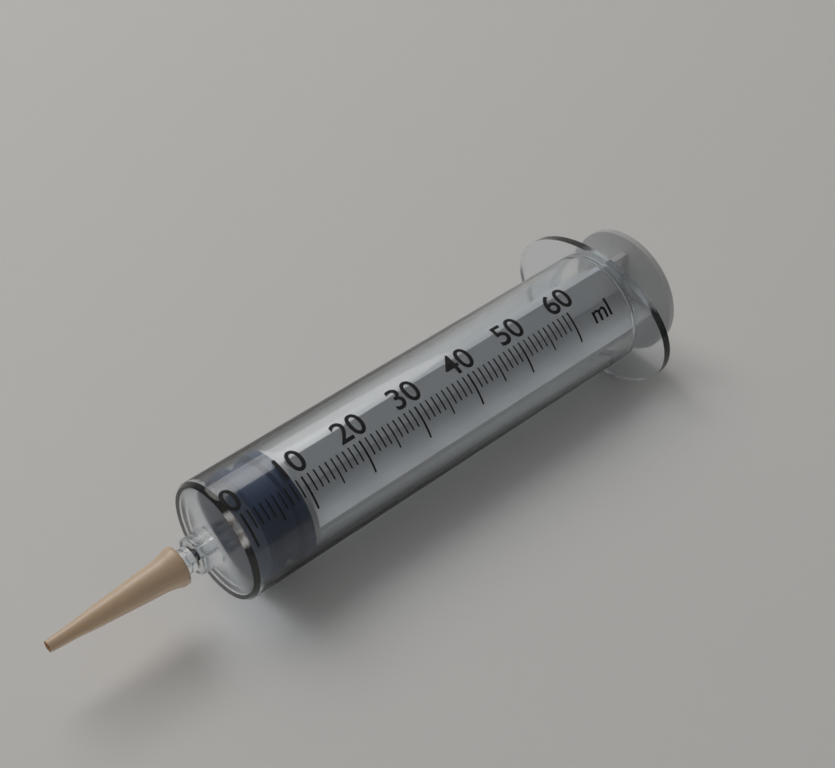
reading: 2 ml
